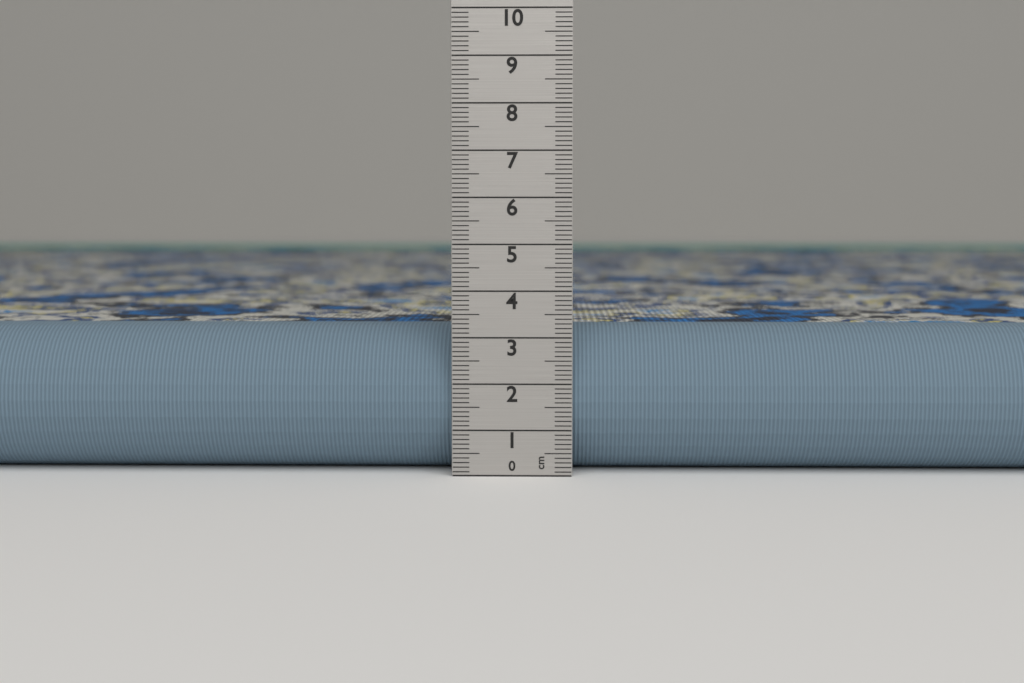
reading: 3.2 cm
